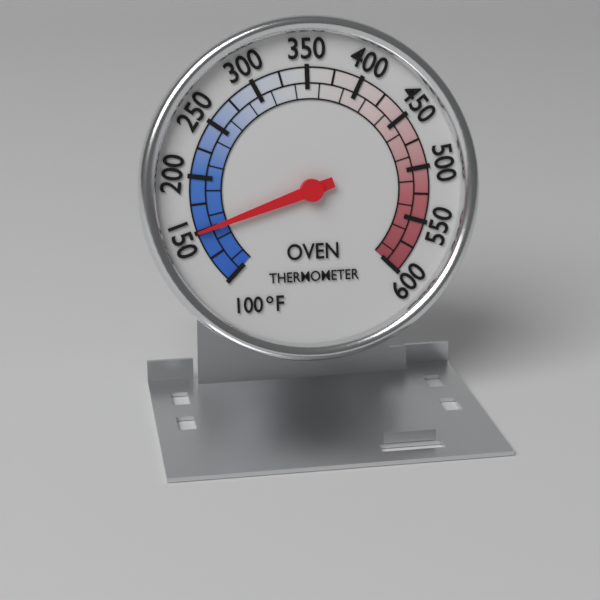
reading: 150 °F
